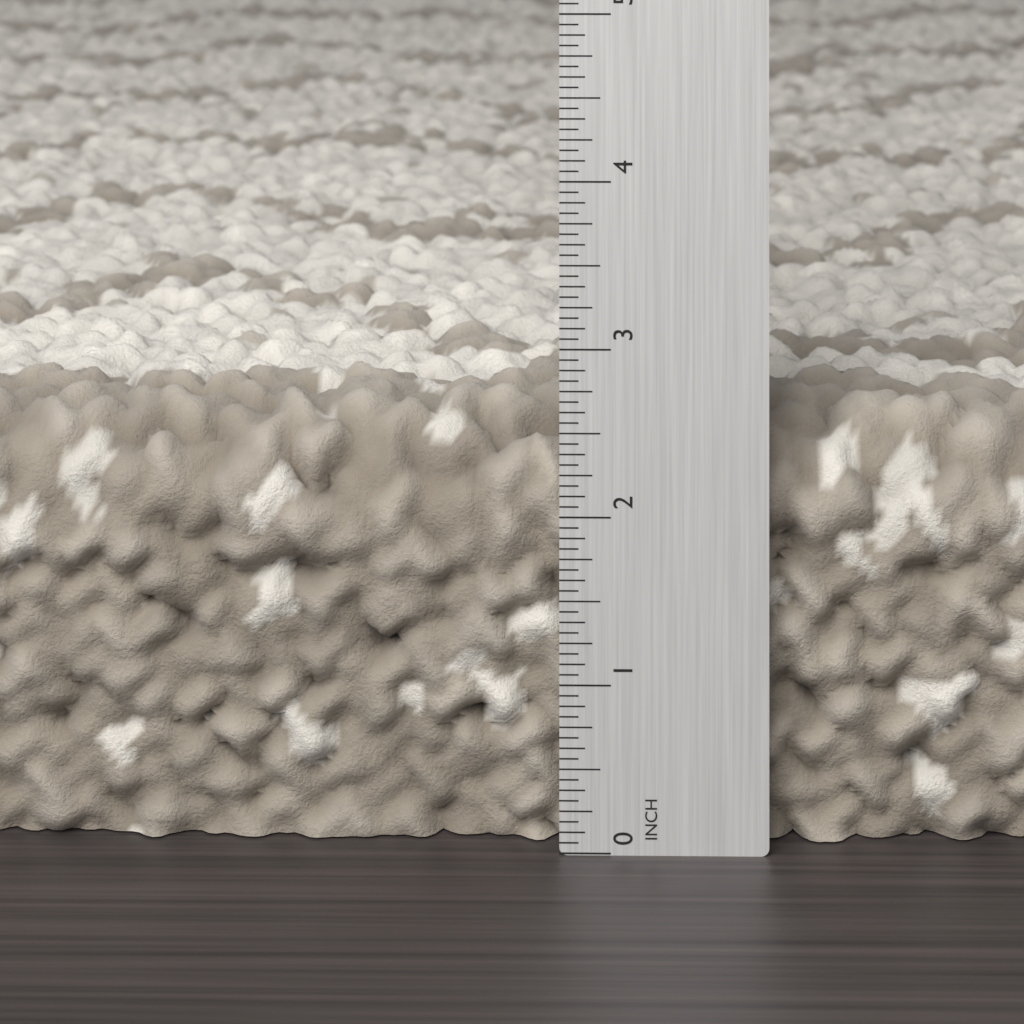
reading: 2.6250 in
